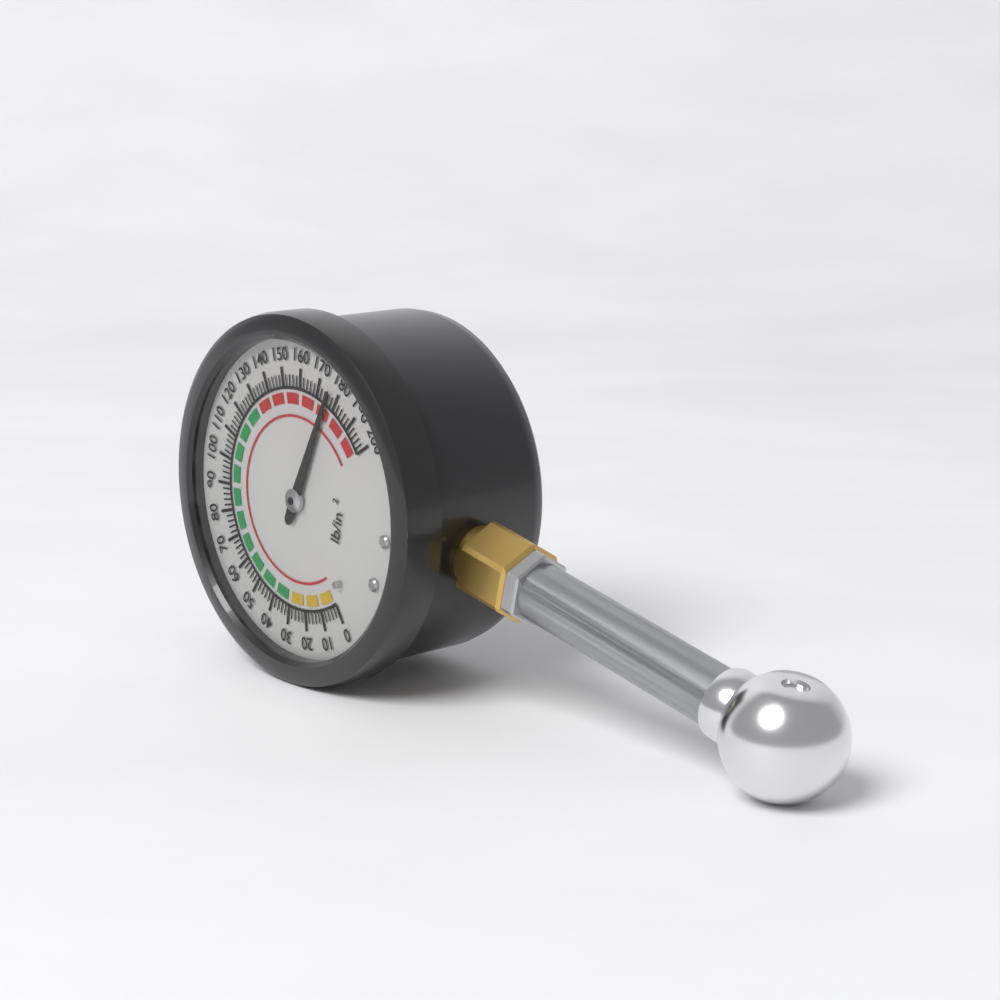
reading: 176 psi
